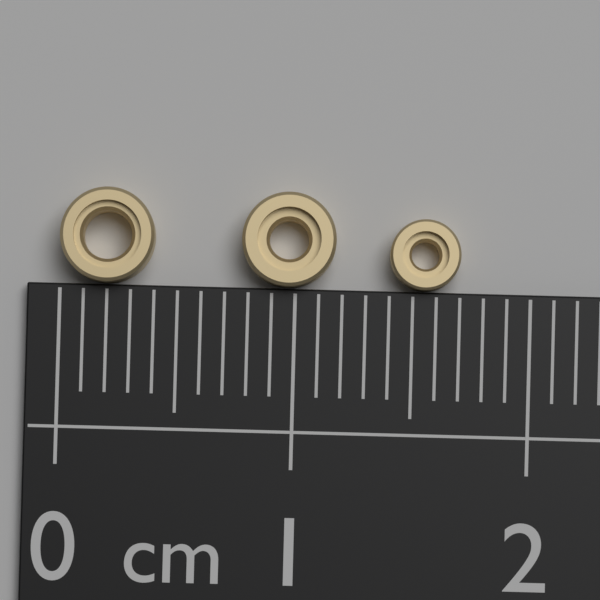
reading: 0.4 cm
